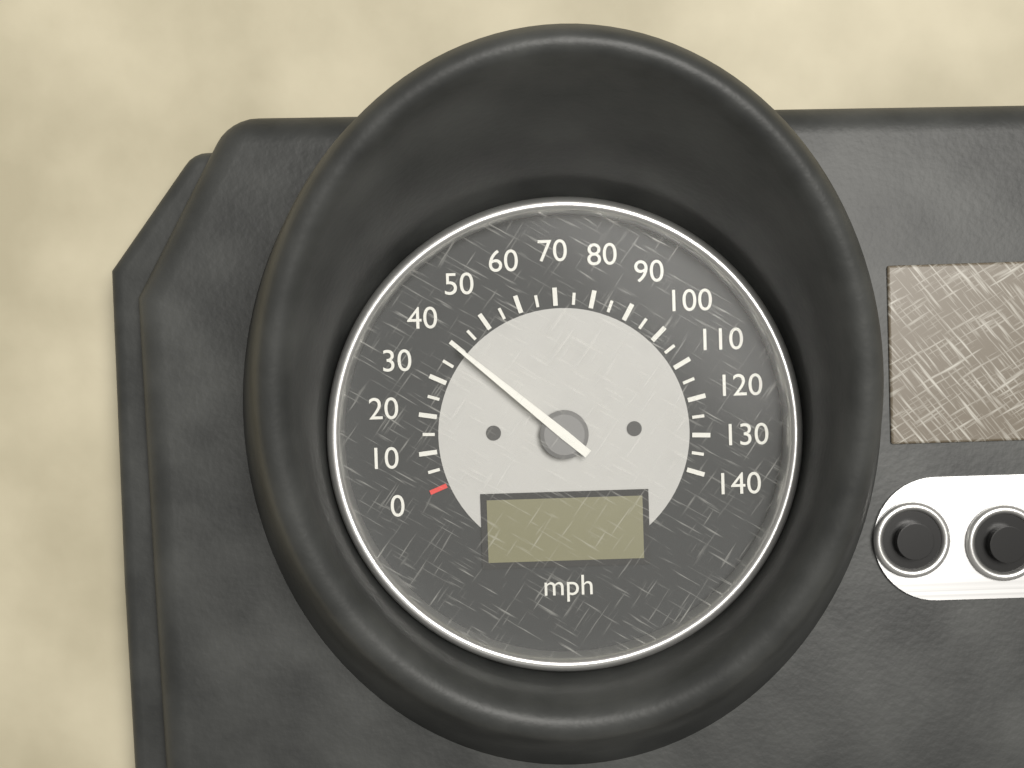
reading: 40 mph
